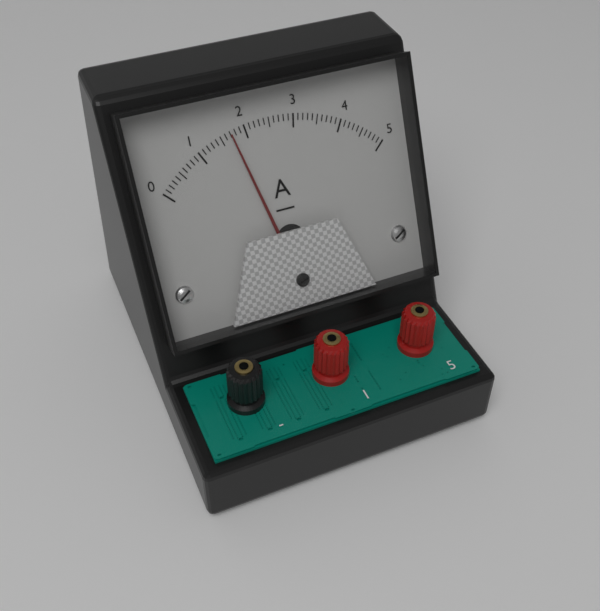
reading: 1.7 A
